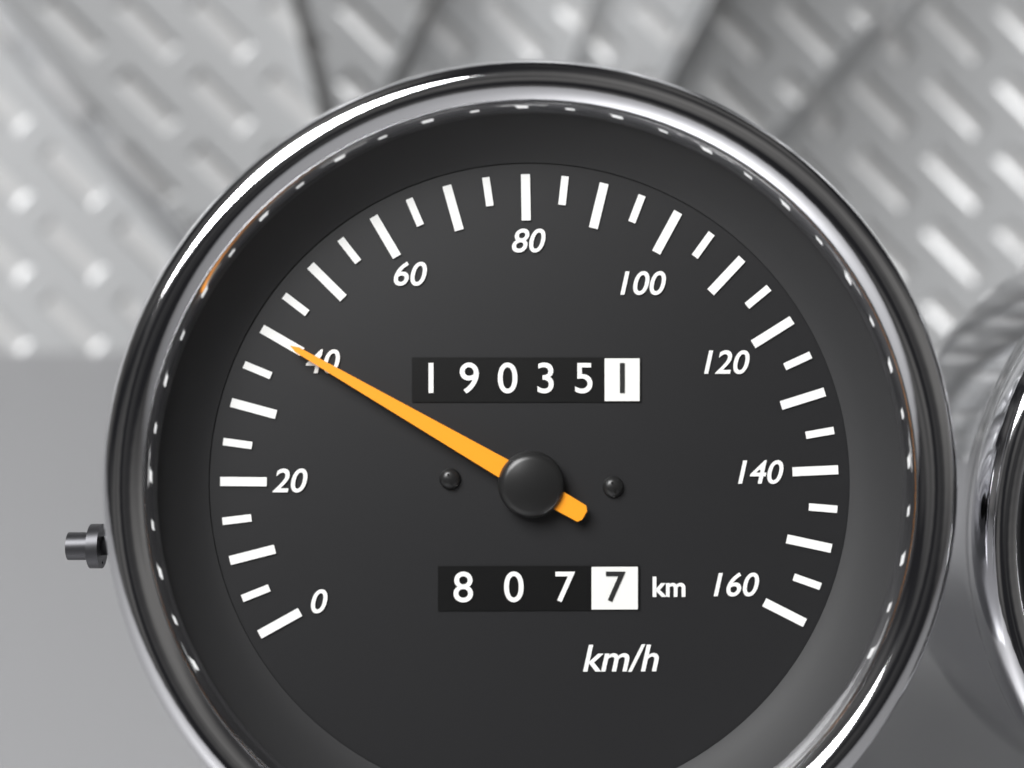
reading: 40 km/h
